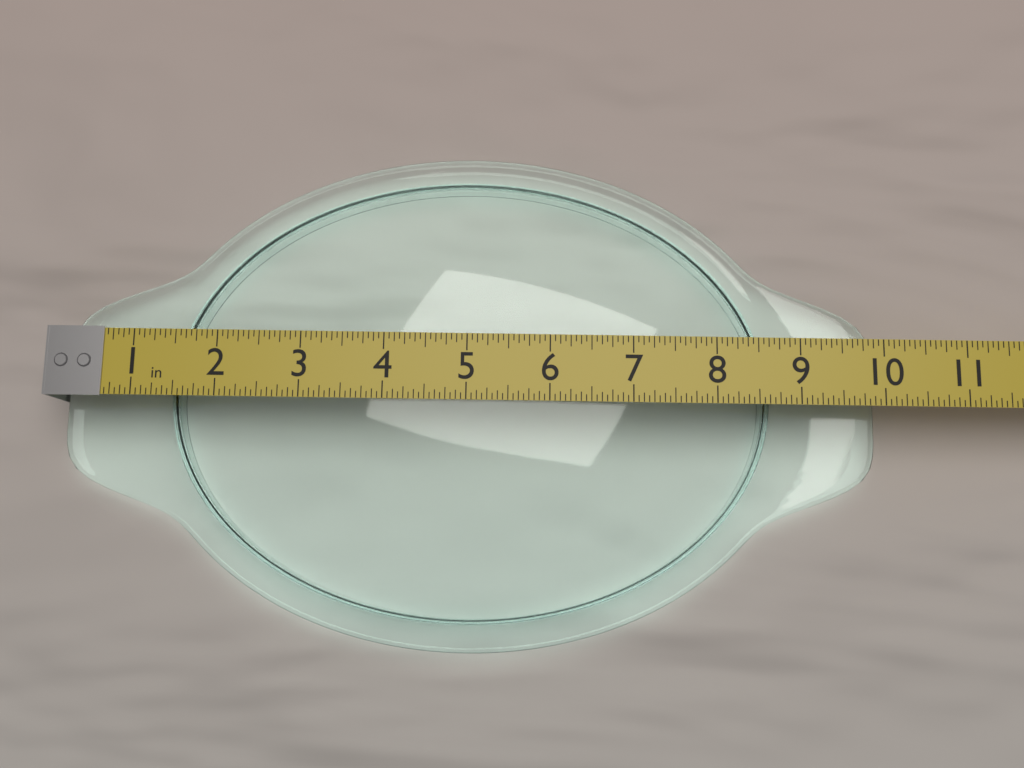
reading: 10.0625 in
